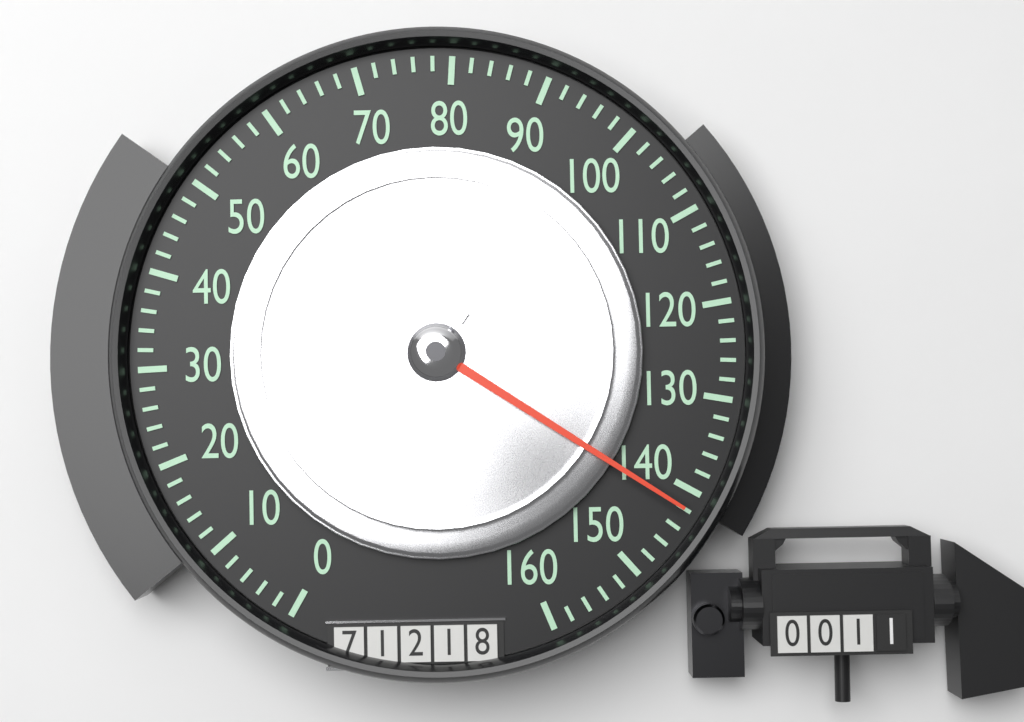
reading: 142 (no unit)
